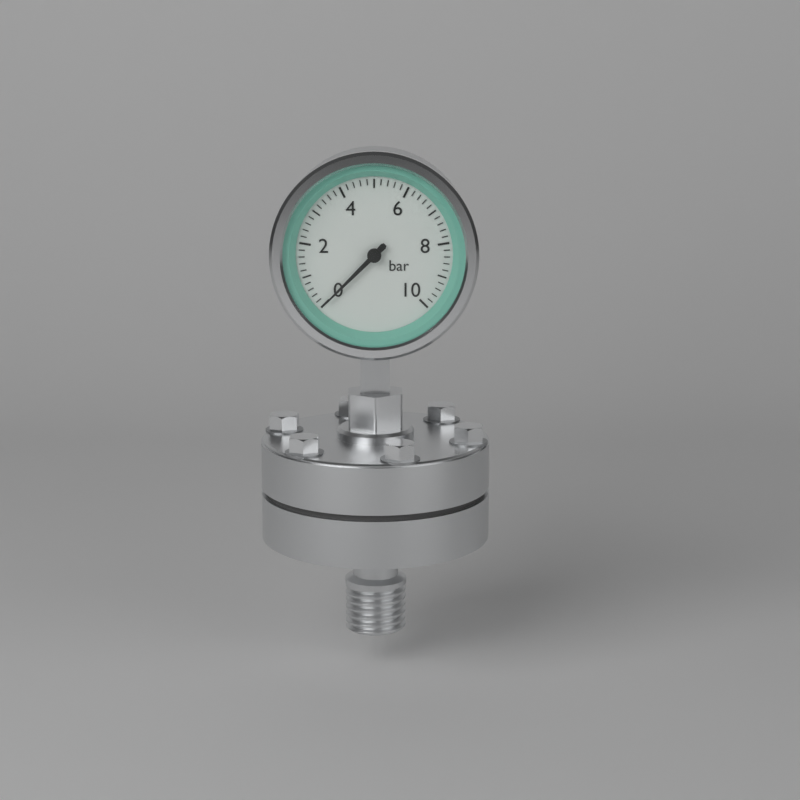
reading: 0.0 bar
